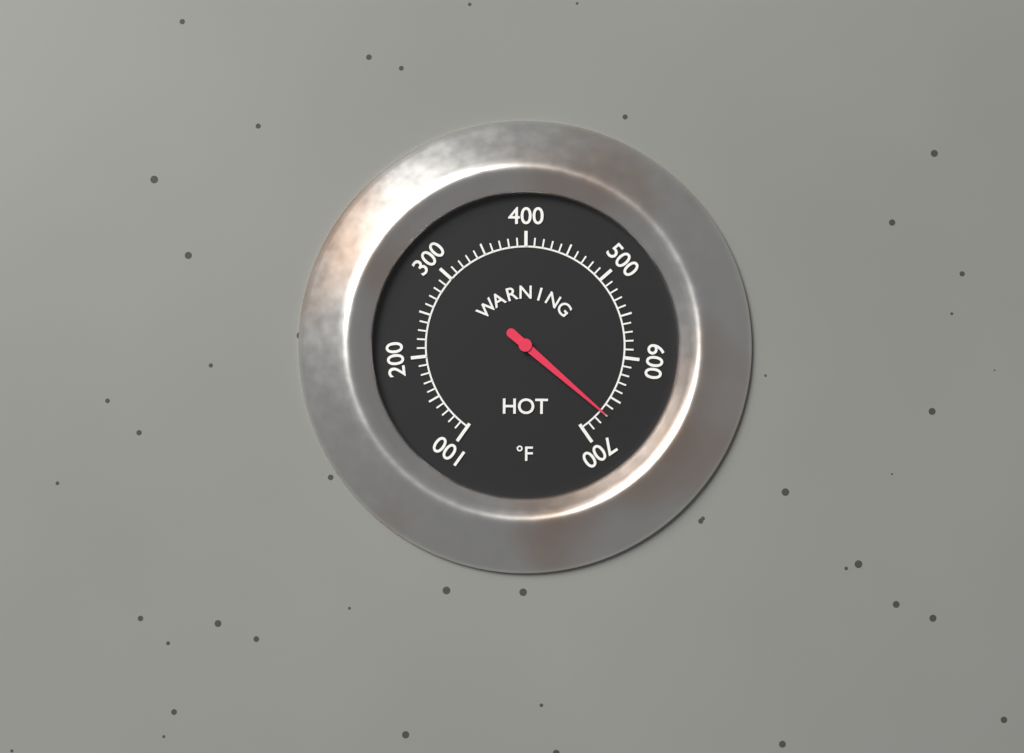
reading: 670 °F
